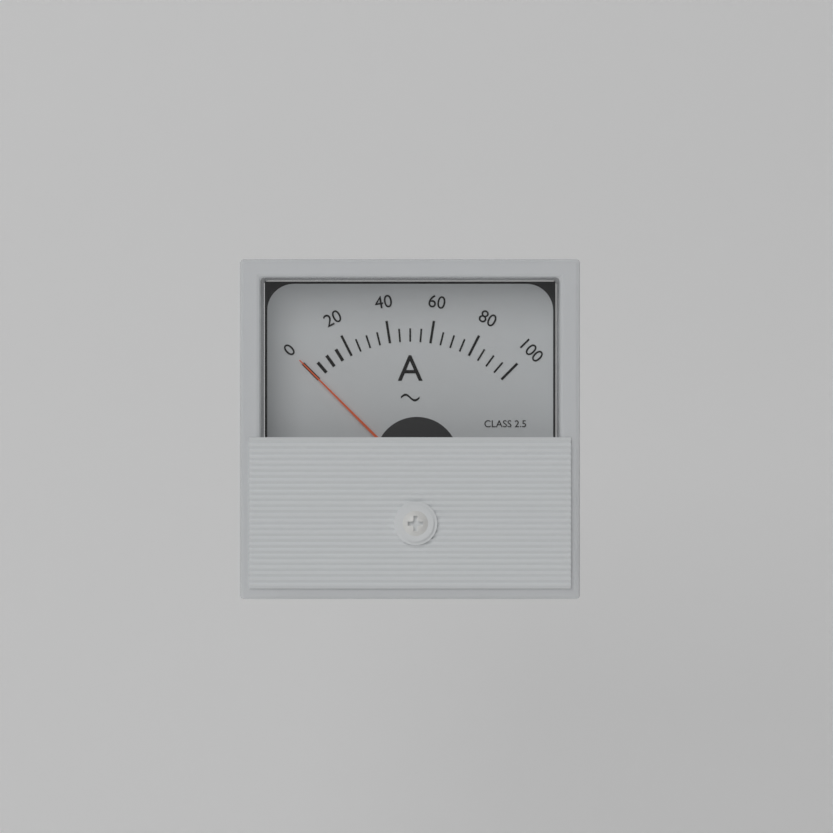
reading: 0 A
